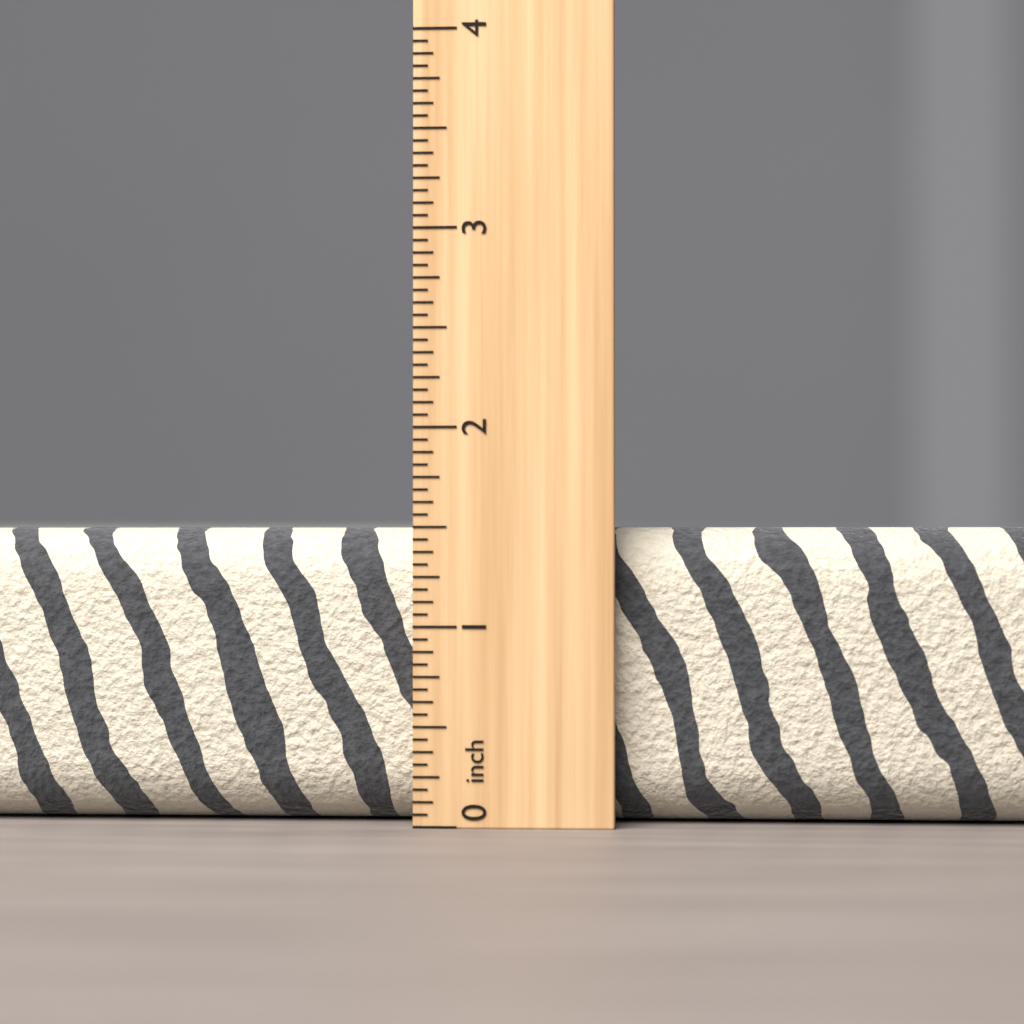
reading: 1.5000 inch
